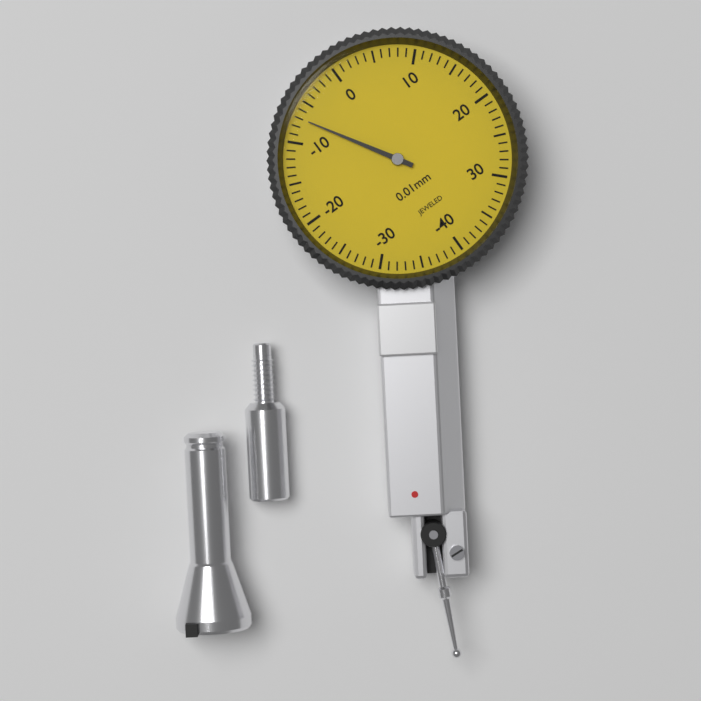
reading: -7 0.01mm
